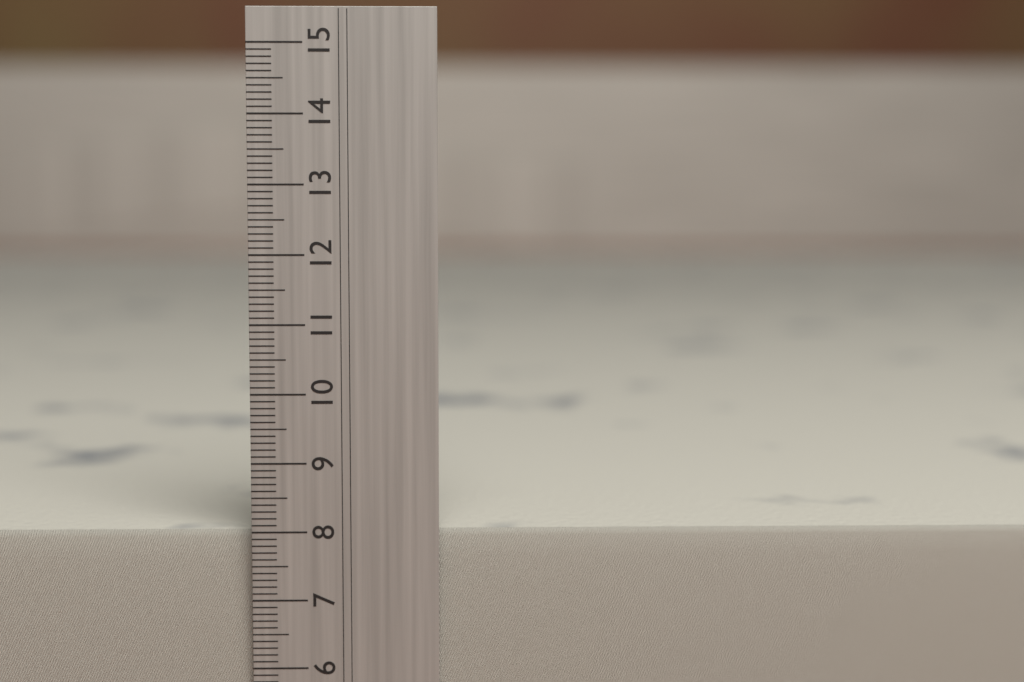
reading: 8.0 cm
